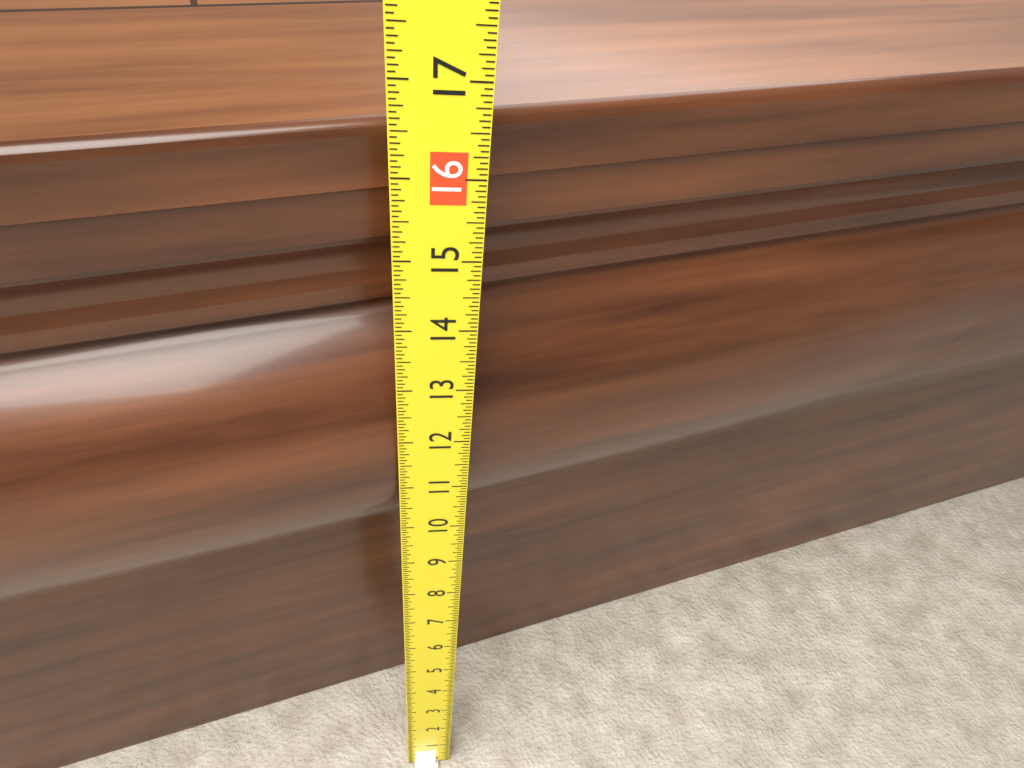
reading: 16.3750 (no unit)
